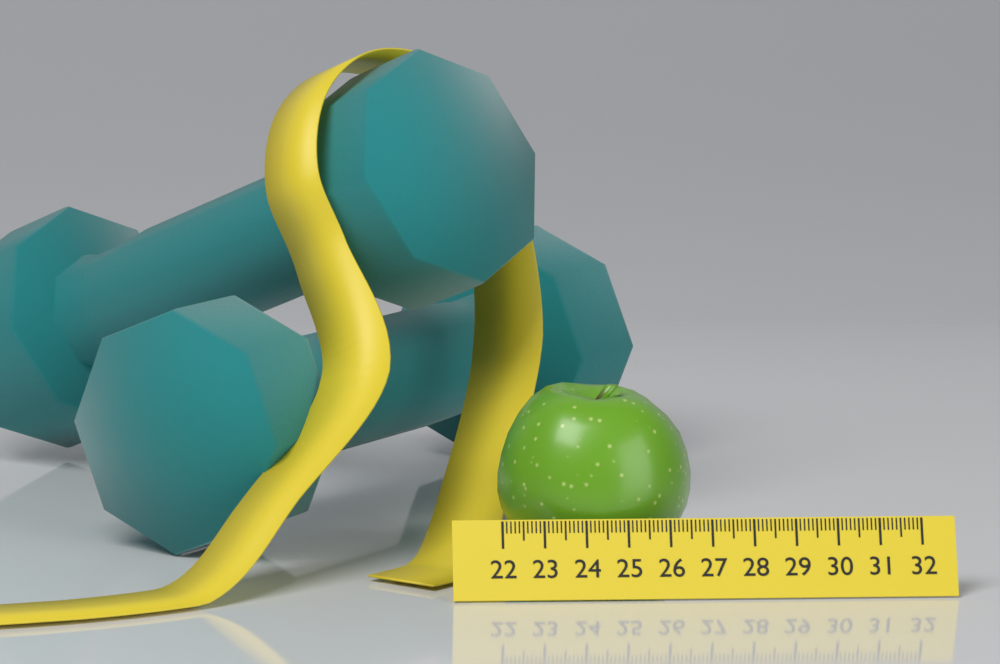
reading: 26.7 (no unit)
